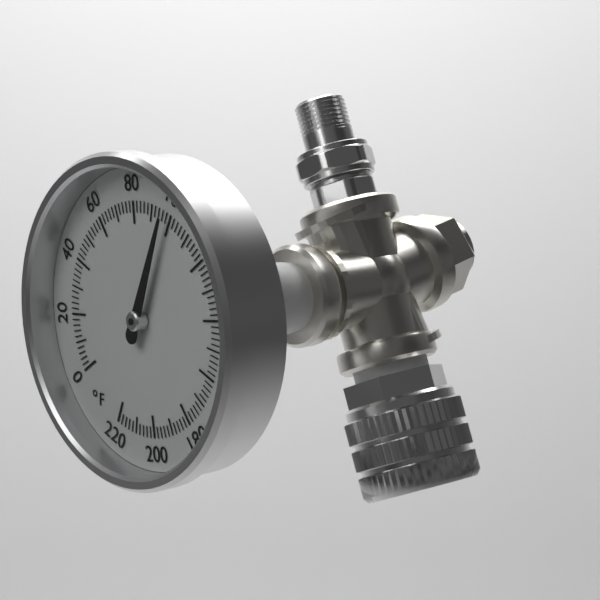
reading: 98 °F
